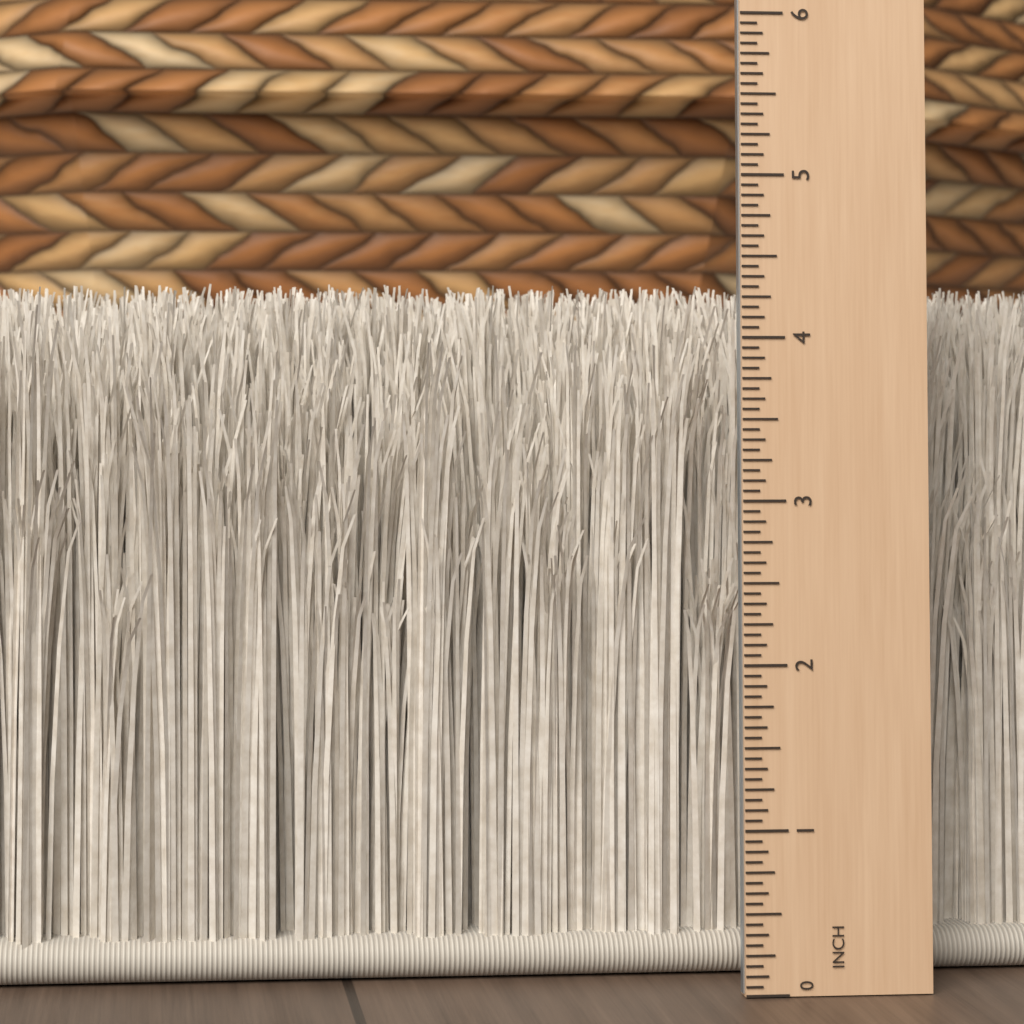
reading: 4.3750 in
